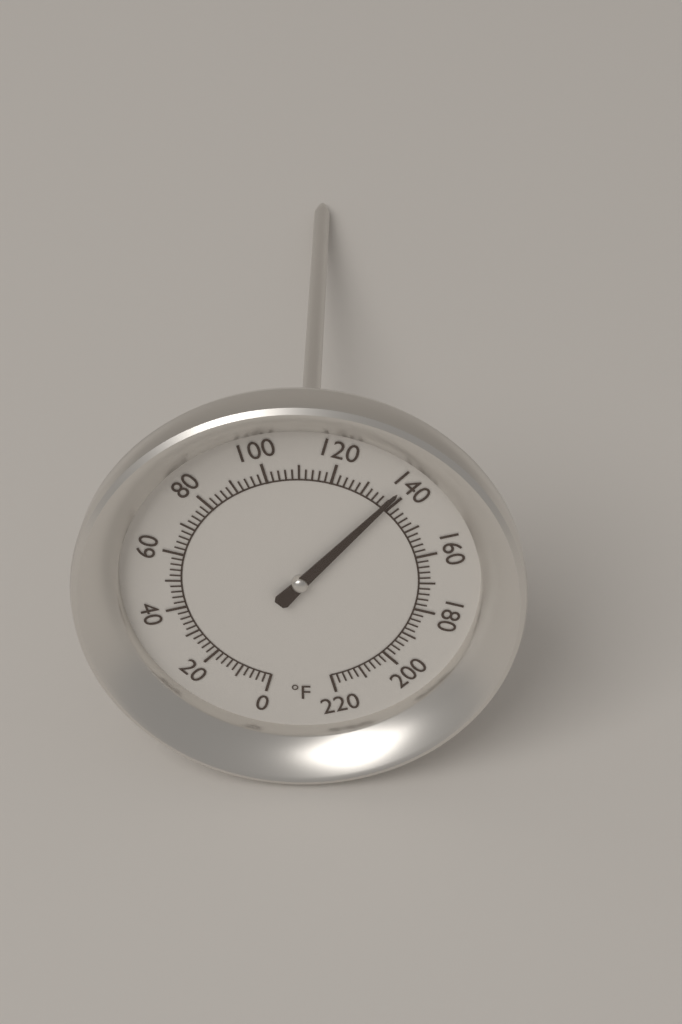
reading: 138 °F
